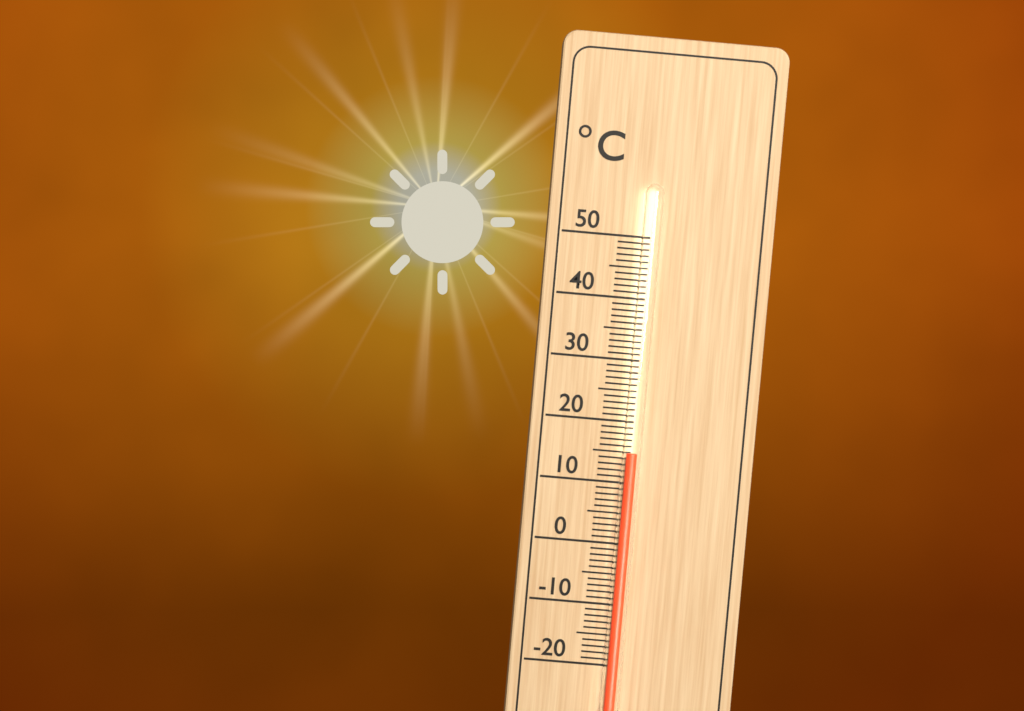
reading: 15 °C
